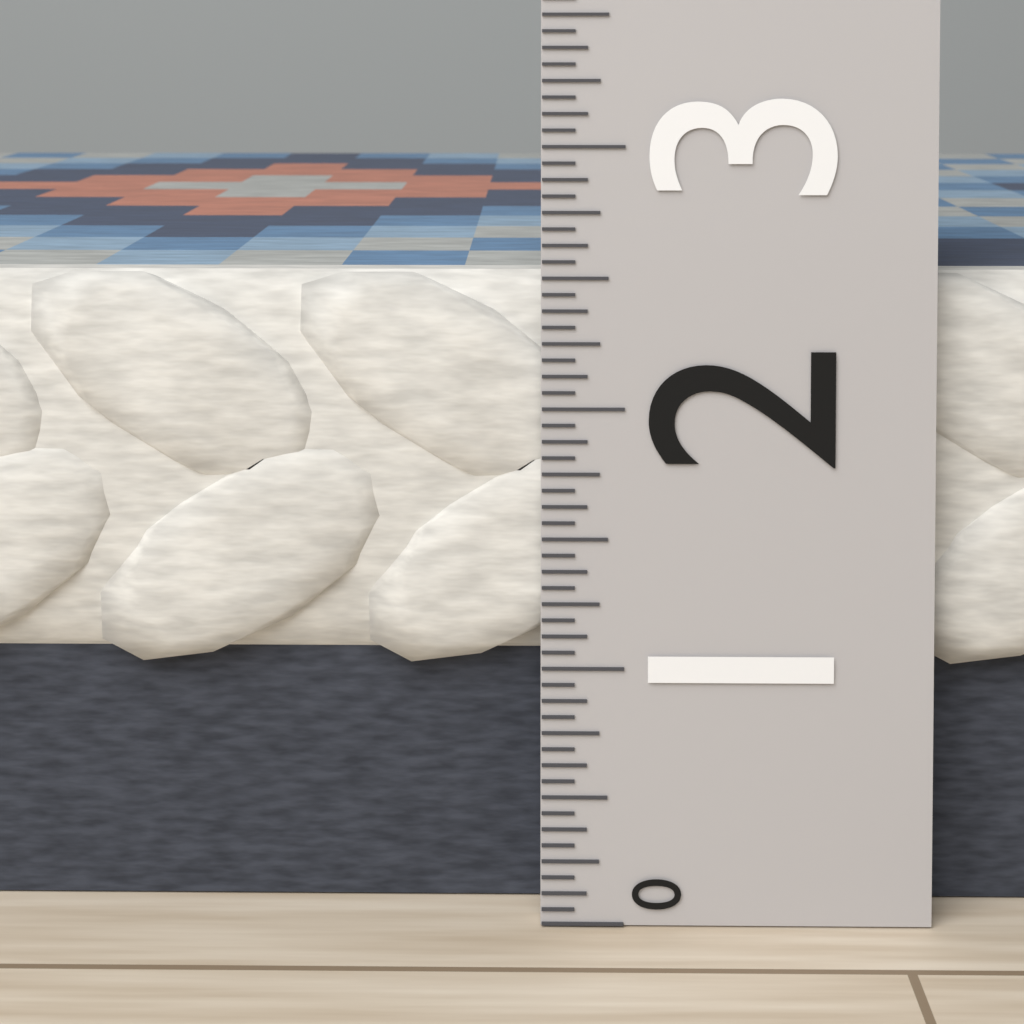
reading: 2.5000 (no unit)
